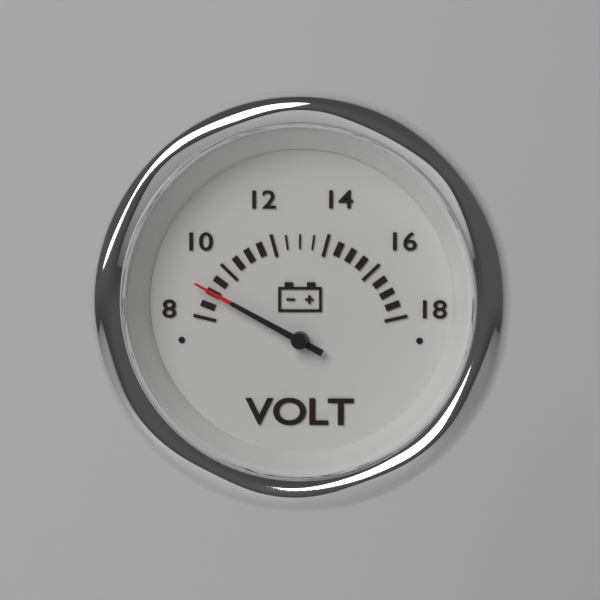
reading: 9.0 V
